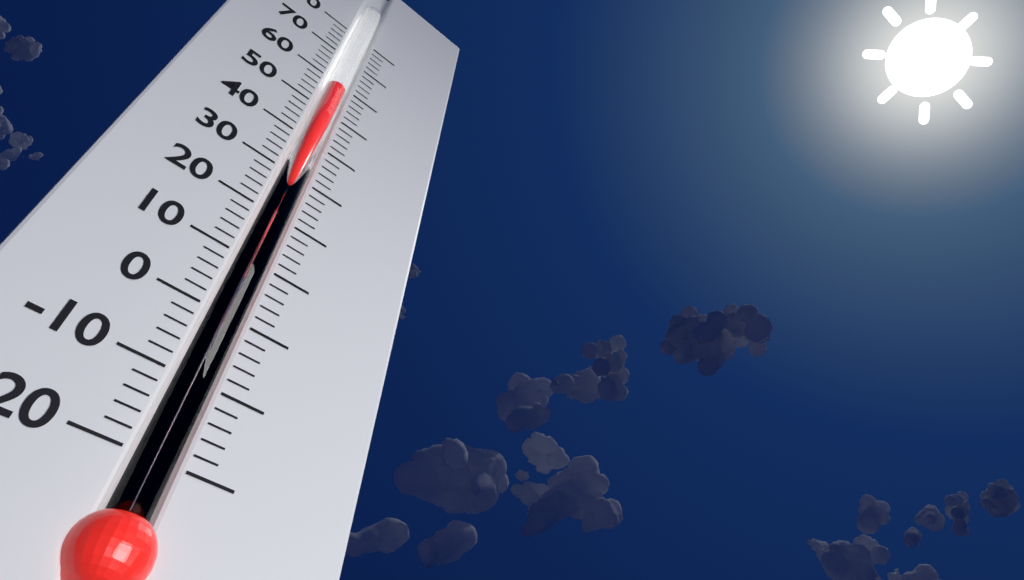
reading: 58 (no unit)
